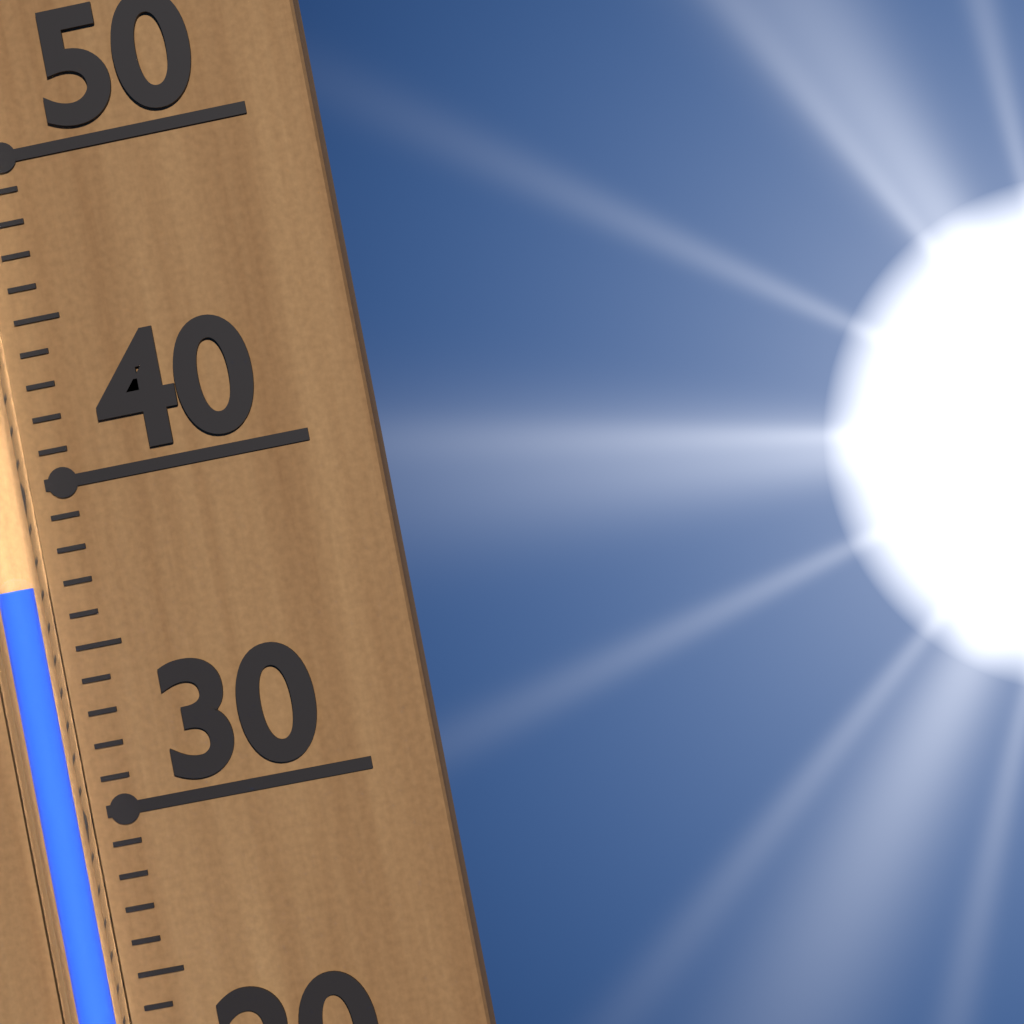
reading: 37 (no unit)
